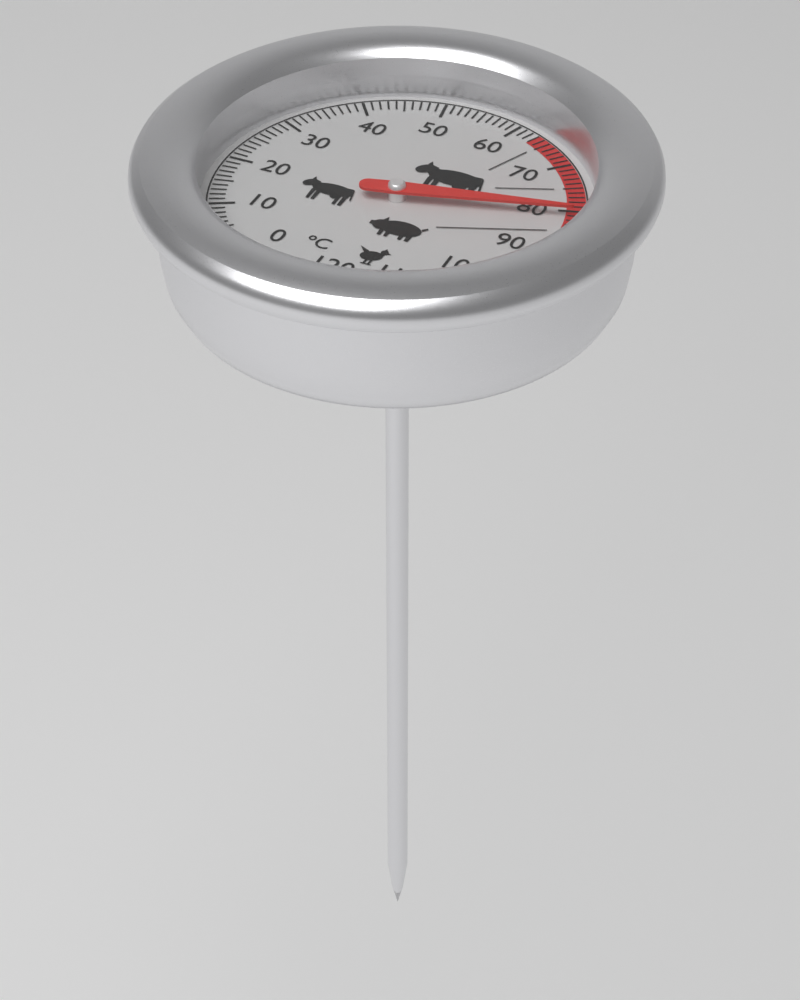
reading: 81 °C
